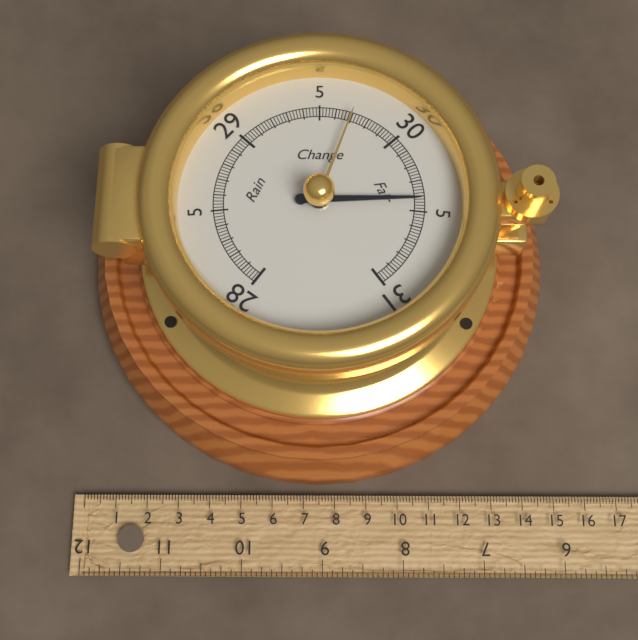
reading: 30.42 inHg
